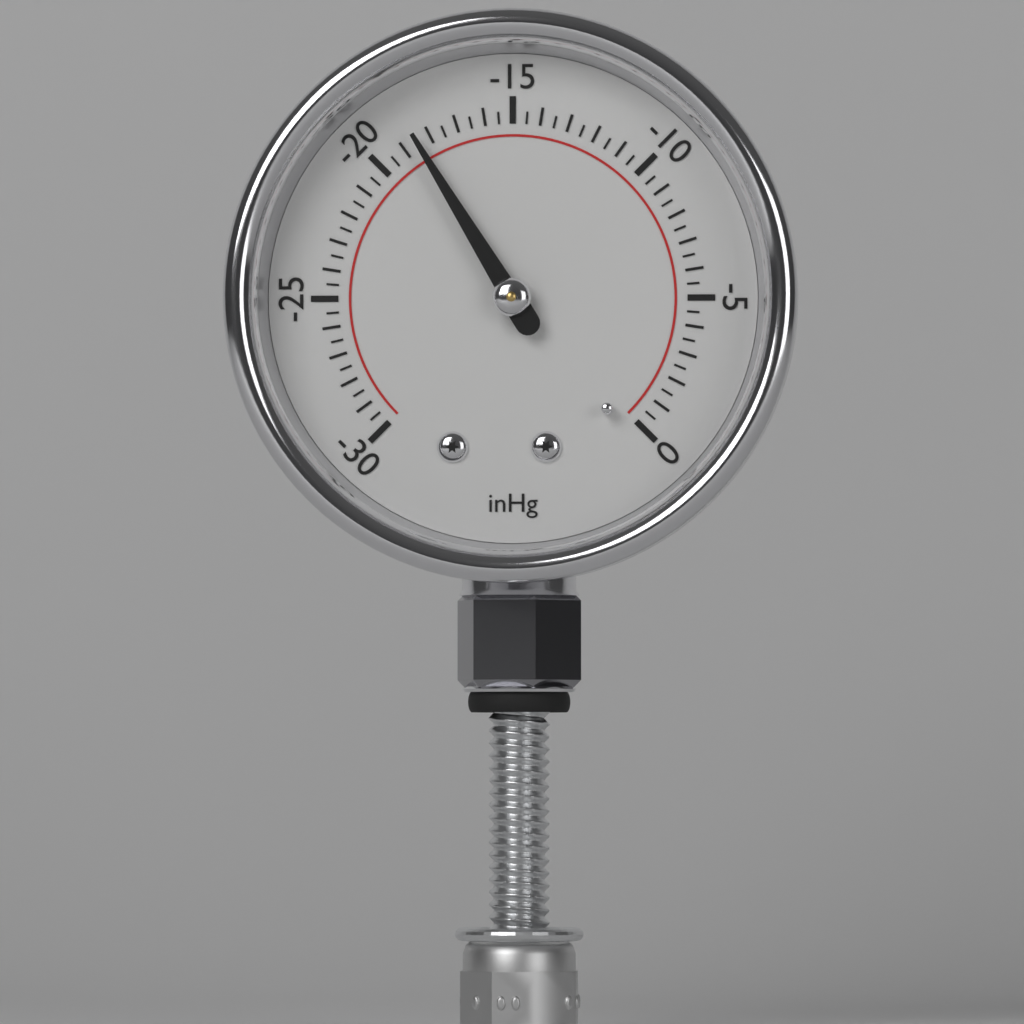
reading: -18.5 inHg
